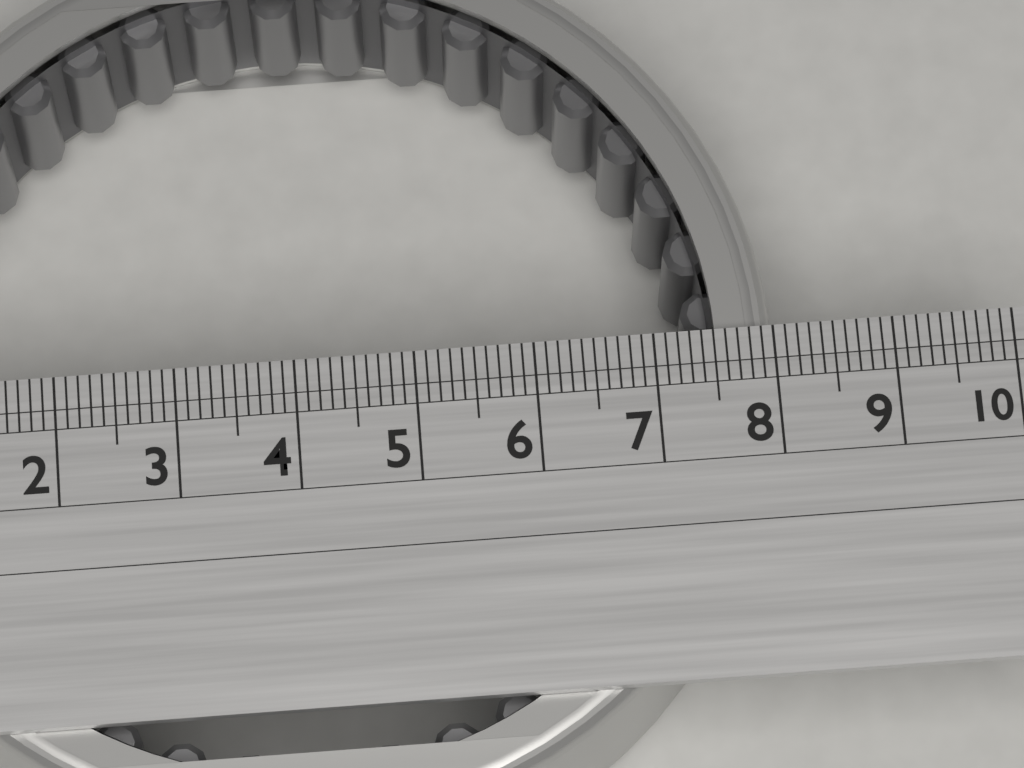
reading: 8.0 (no unit)
